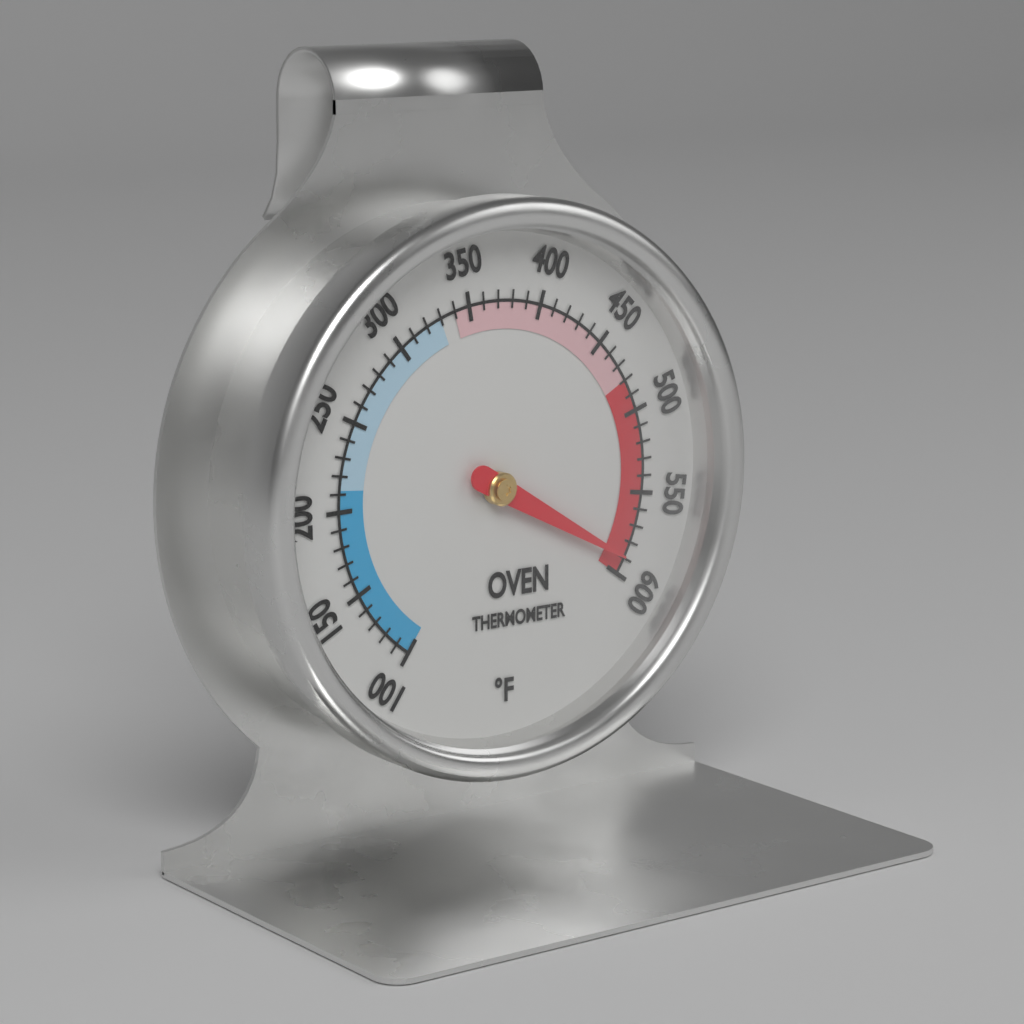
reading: 590 °F
